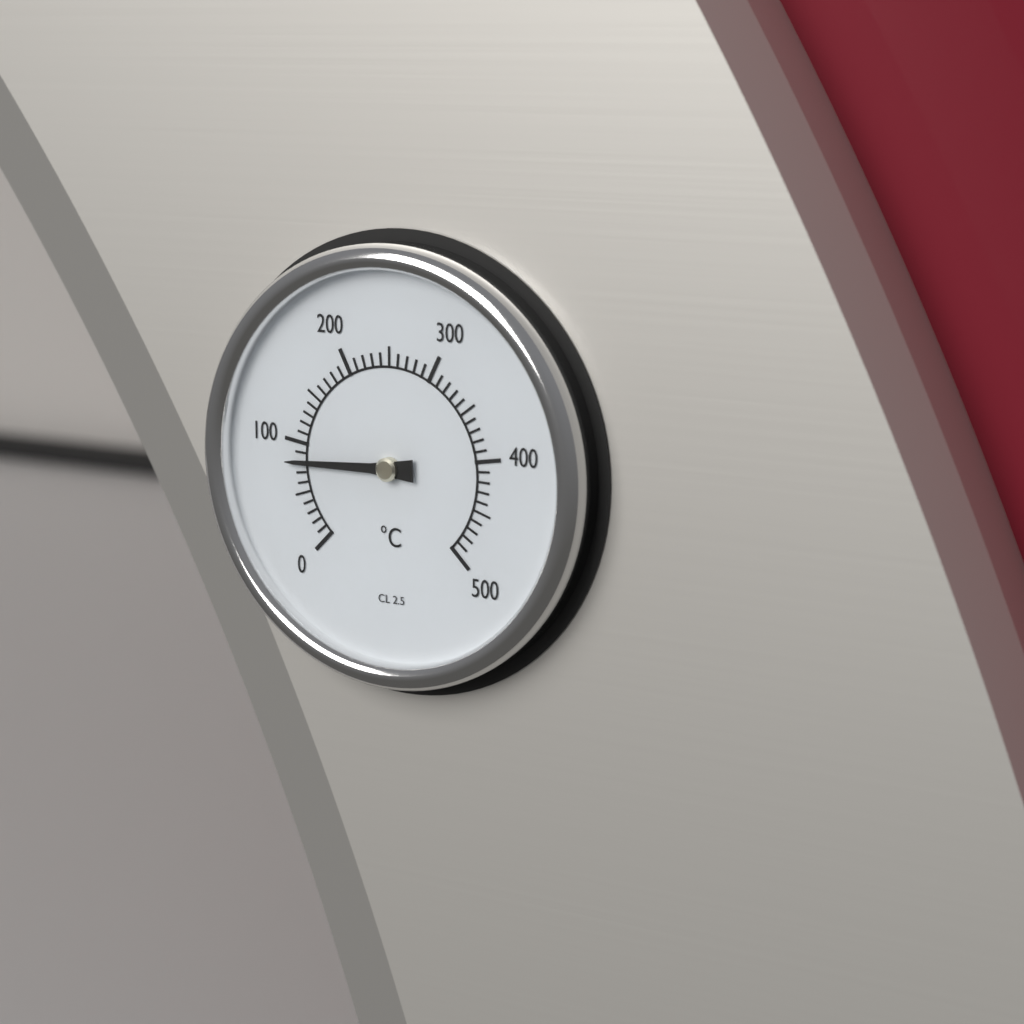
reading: 80 °C
